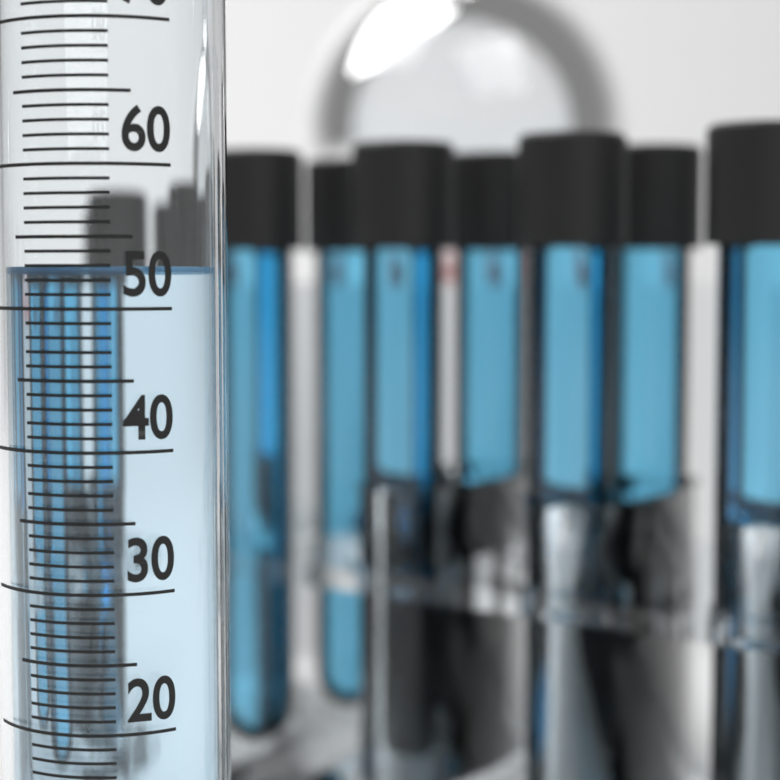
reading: 53 ml
